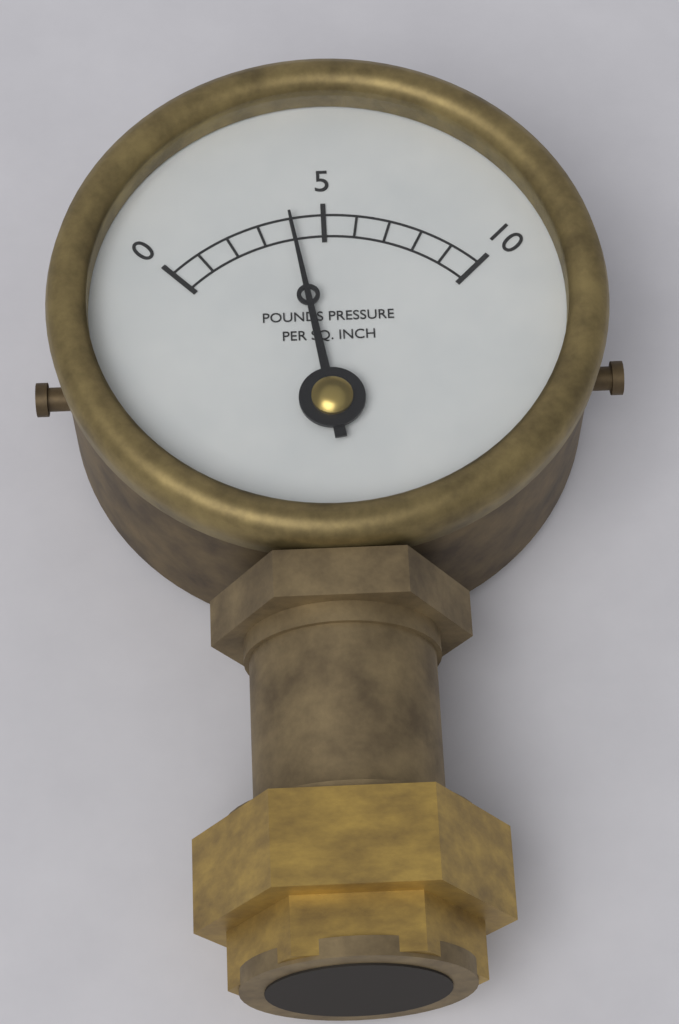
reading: 4 psi
